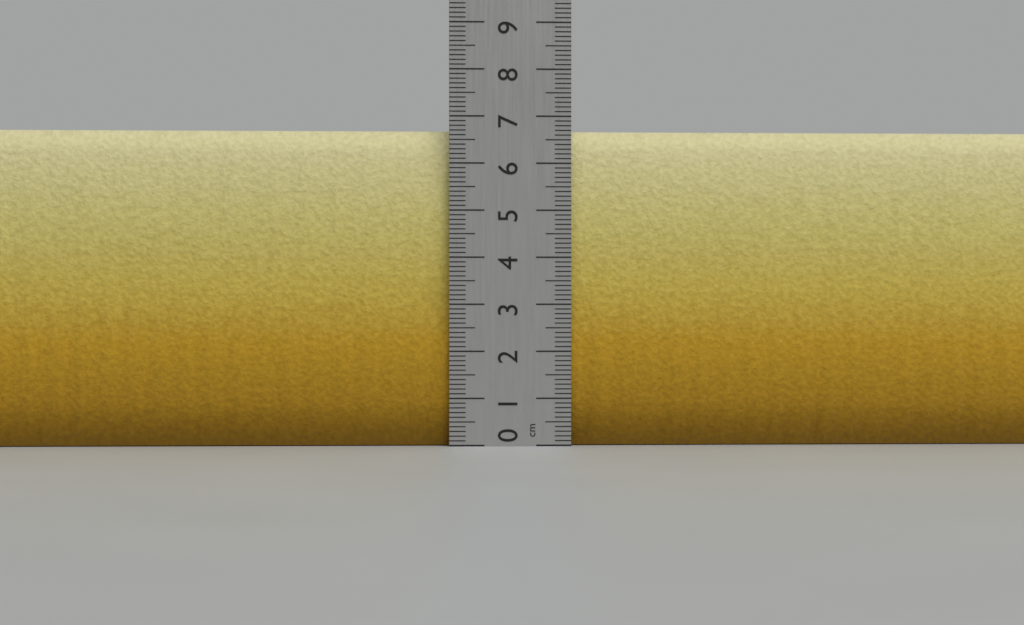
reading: 6.7 cm
